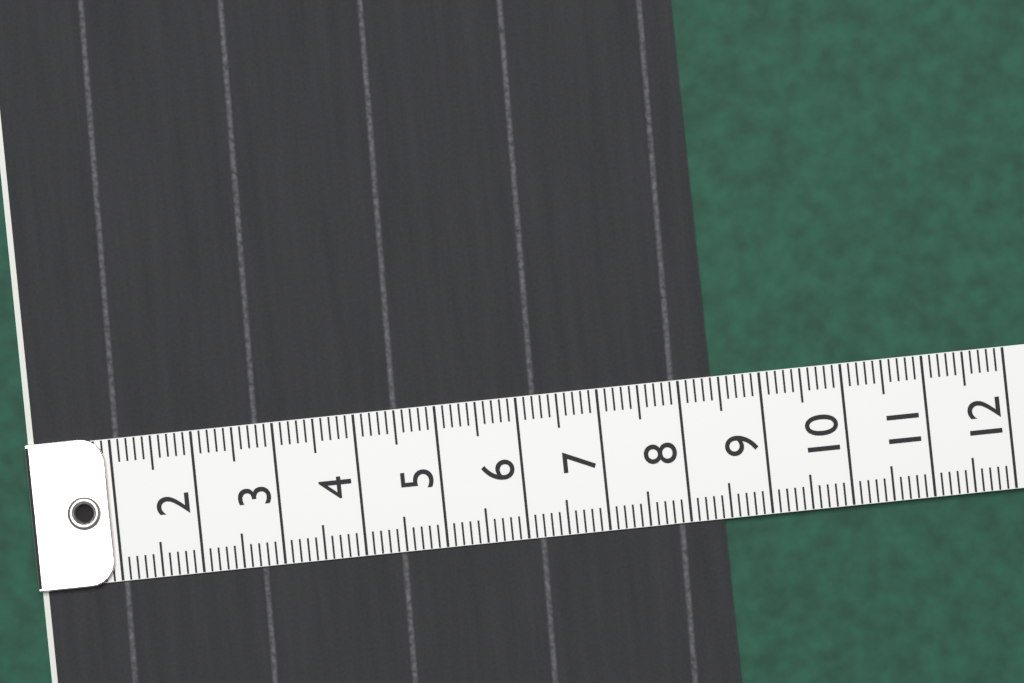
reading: 8.4 (no unit)
